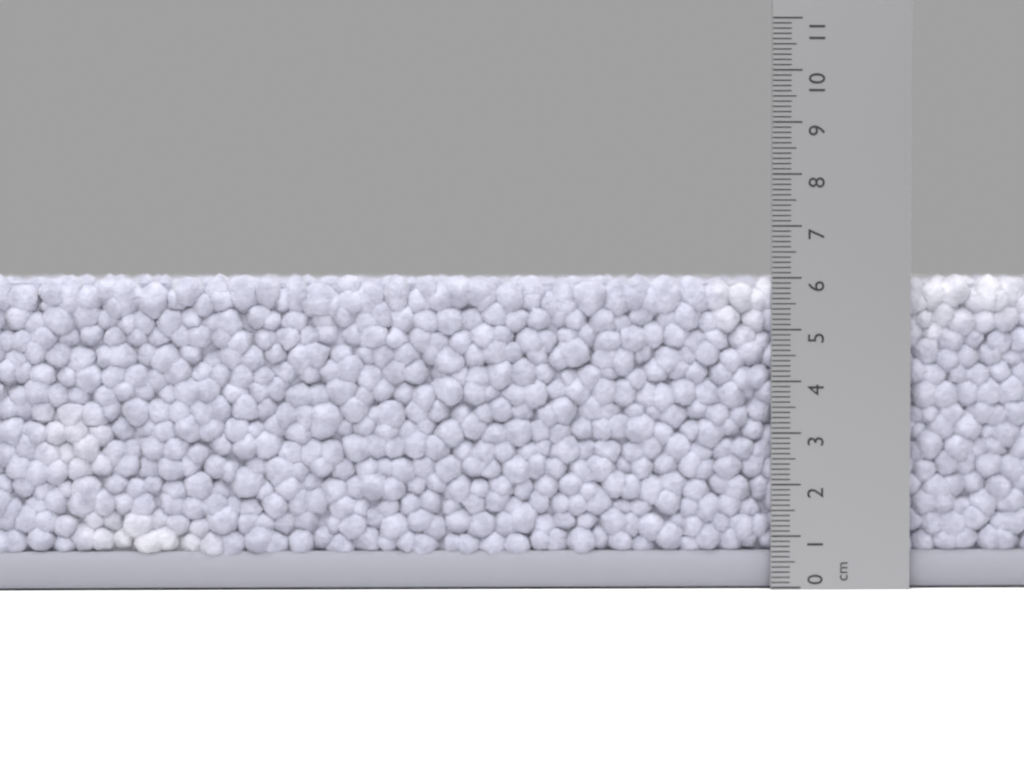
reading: 6.1 cm
